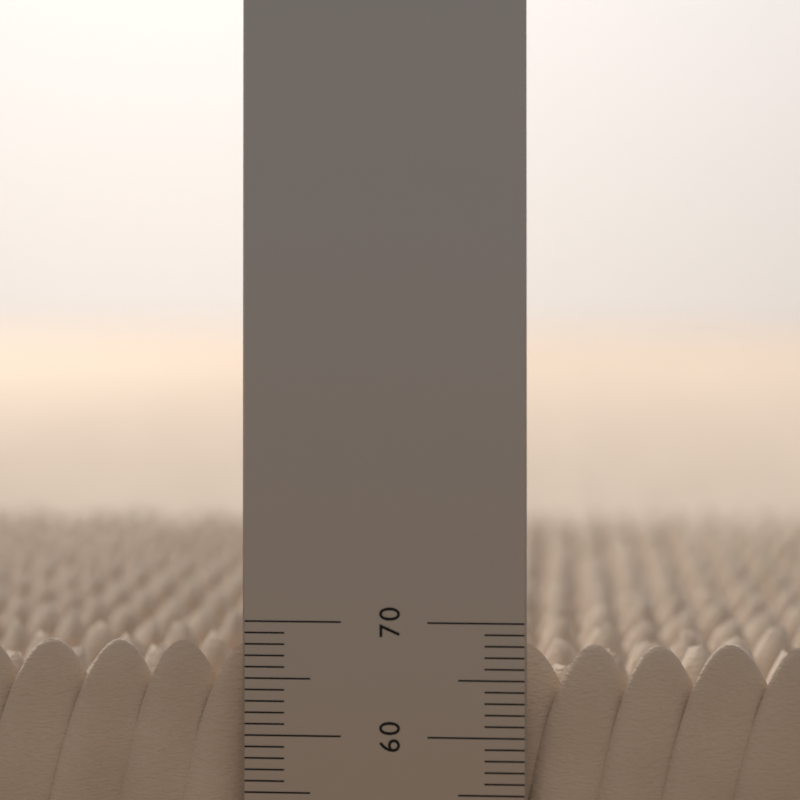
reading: 68 (no unit)
